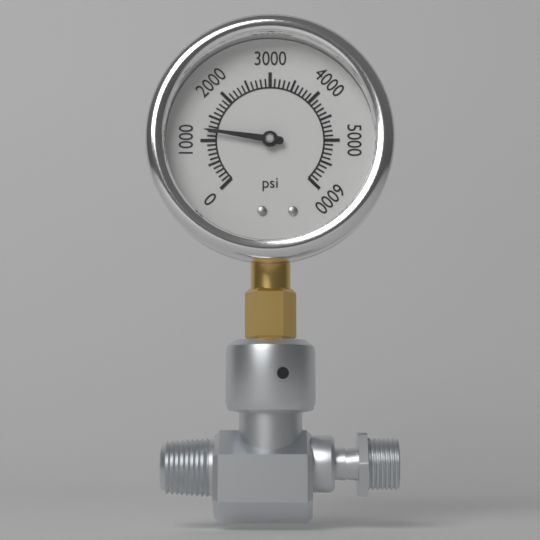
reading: 1200 psi
